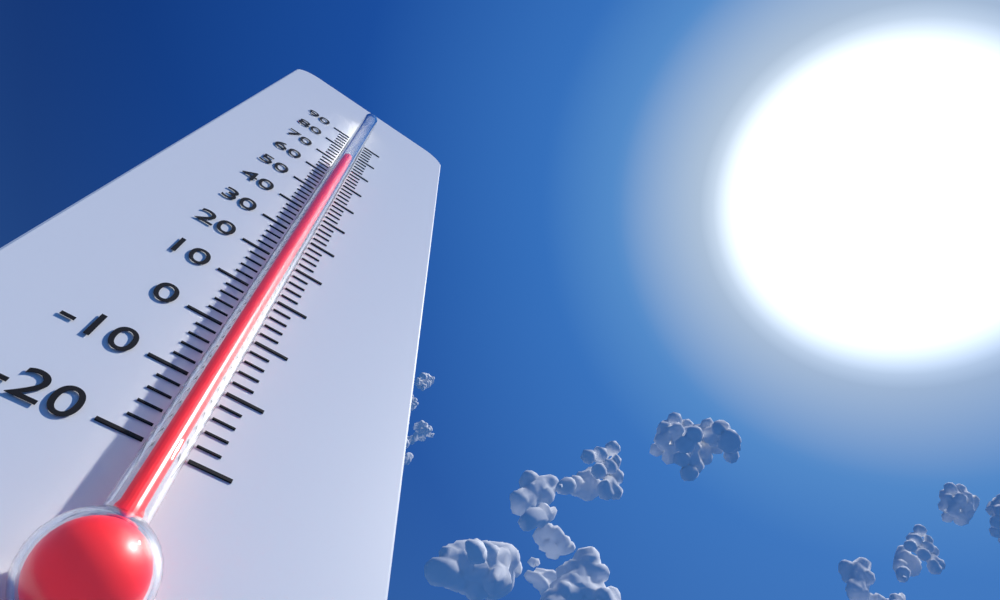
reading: 68 (no unit)
